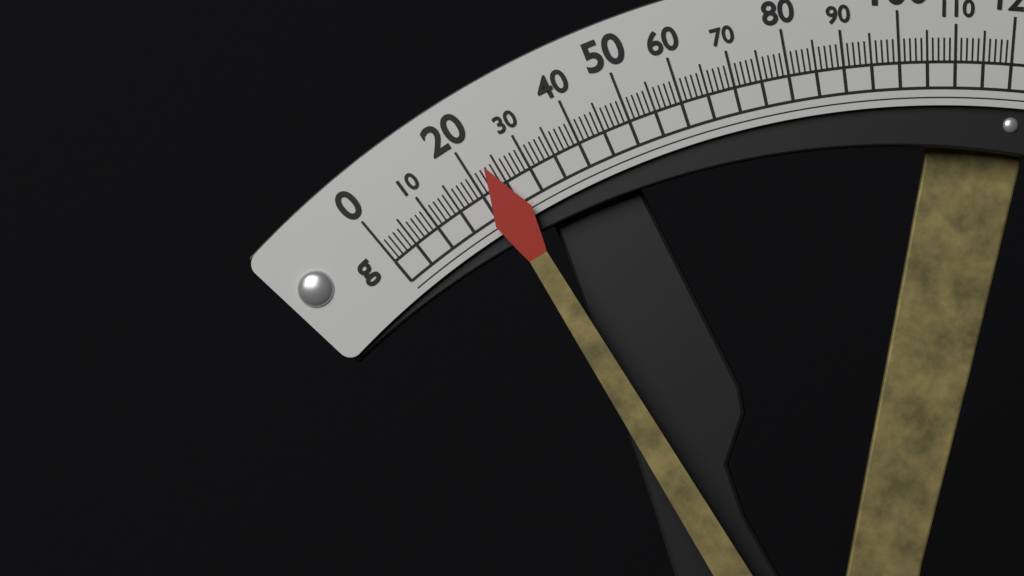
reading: 23 g
